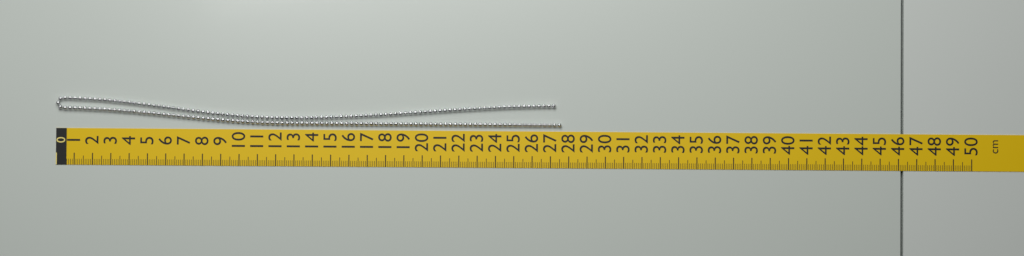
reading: 27.6 cm
